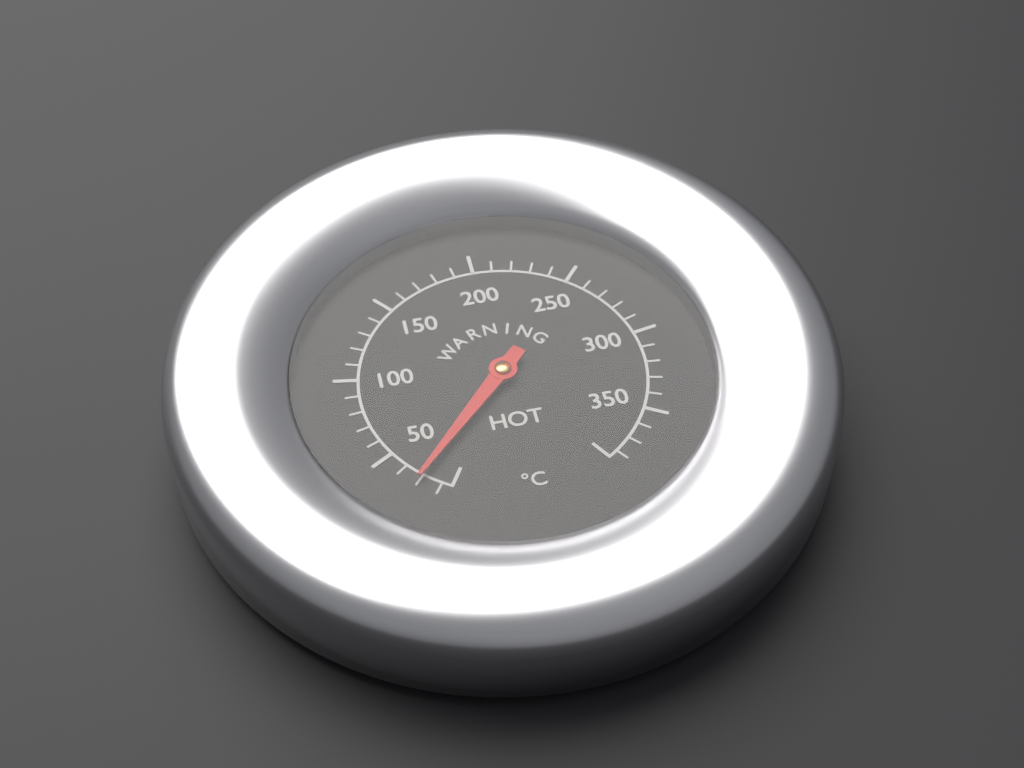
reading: 30 °C
